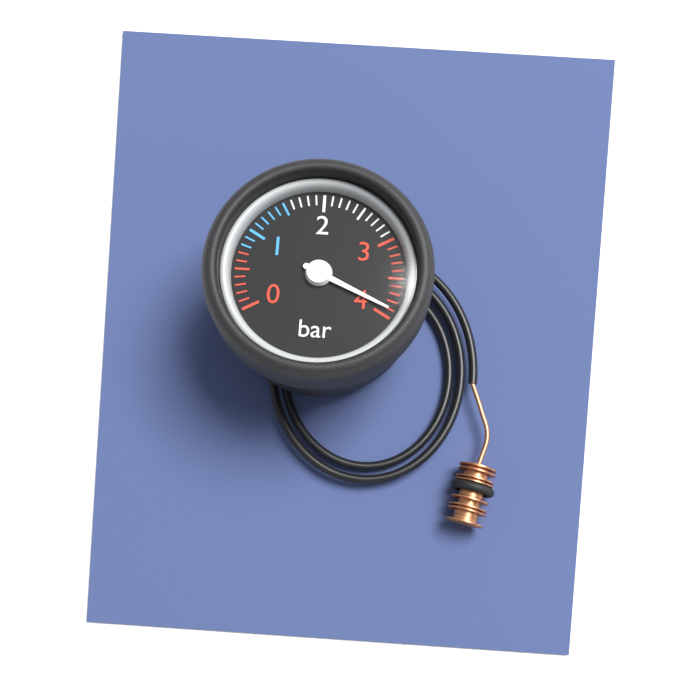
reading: 3.9 bar
